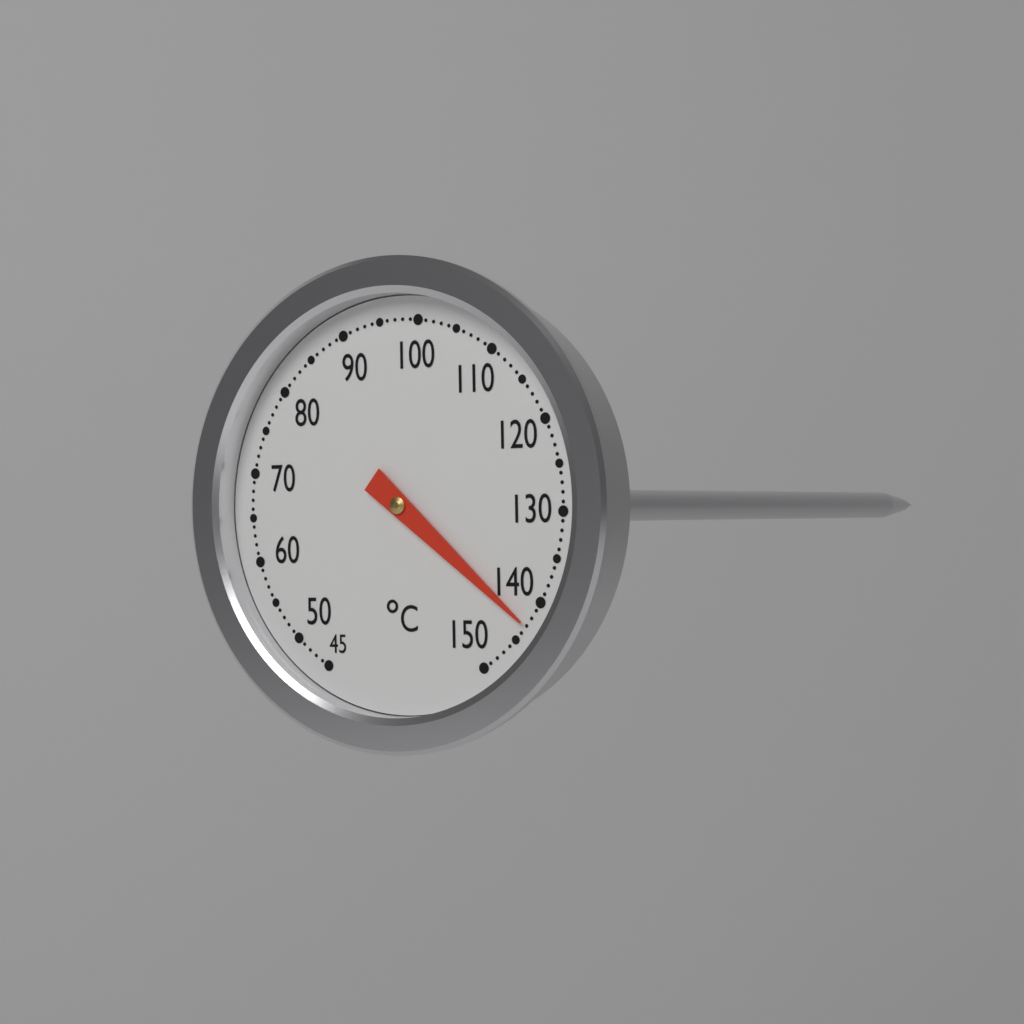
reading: 143 °C
